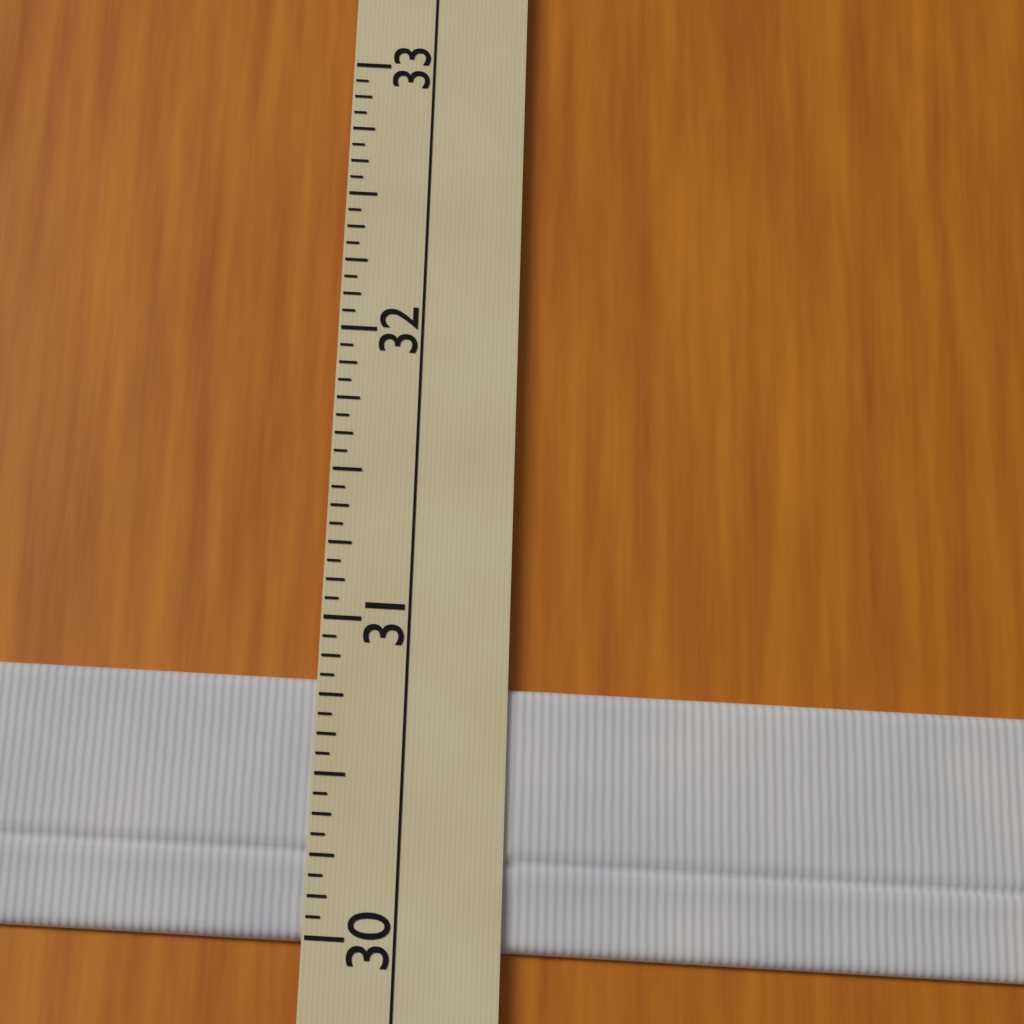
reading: 30.8125 (no unit)
